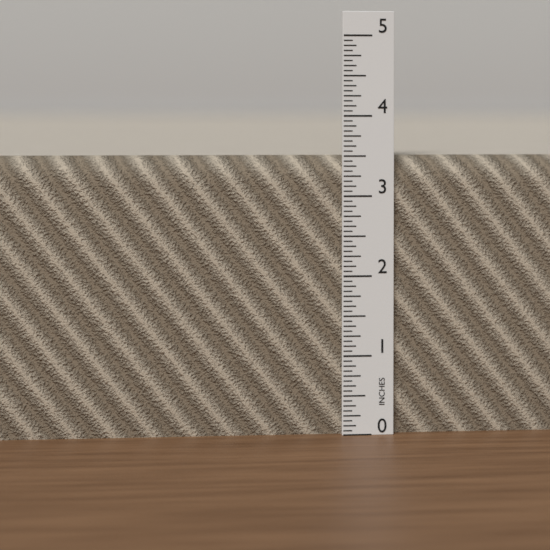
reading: 3.5000 in
